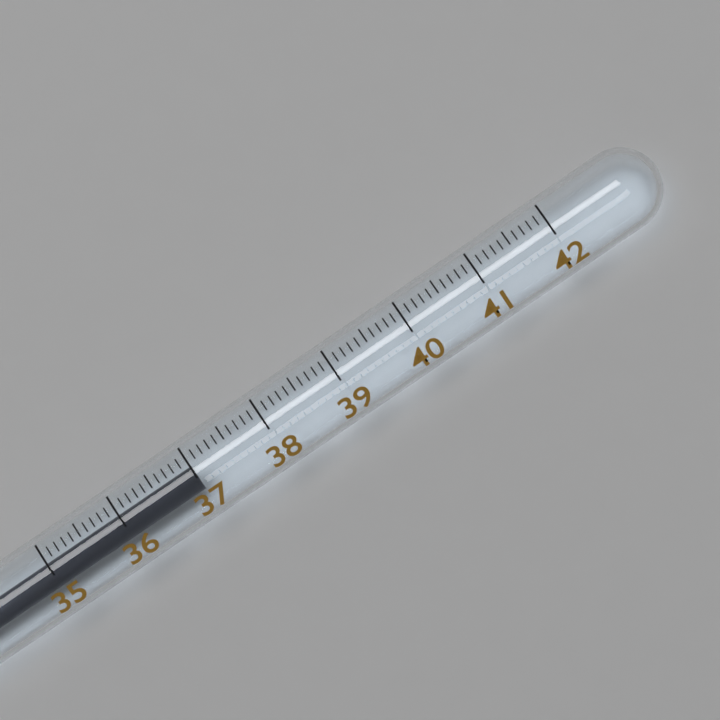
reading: 37.0 (no unit)
